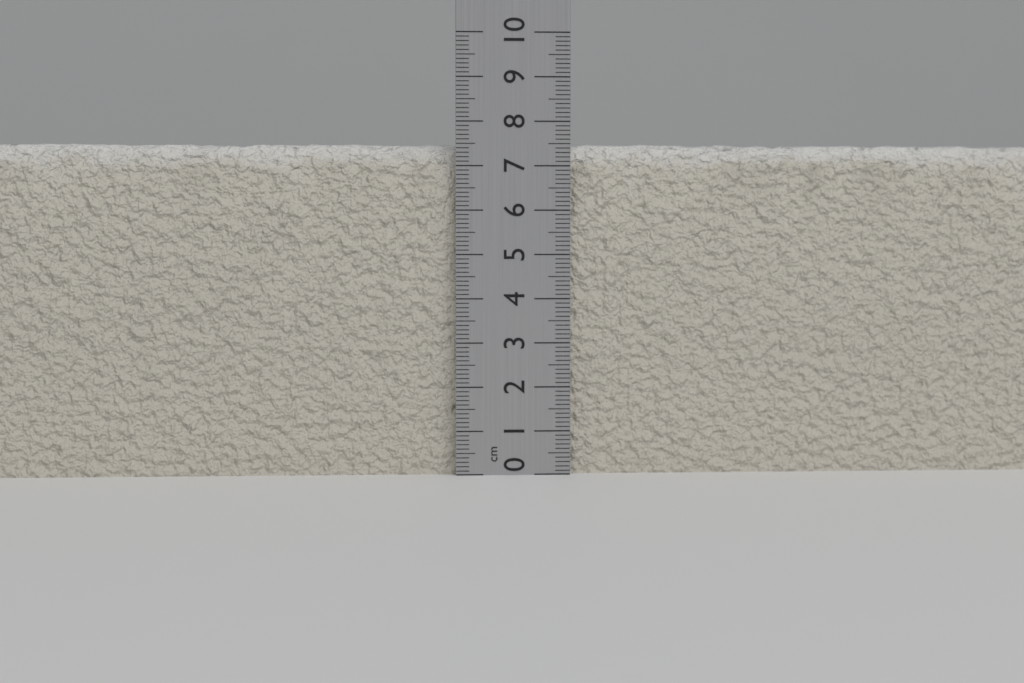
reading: 7.5 cm
